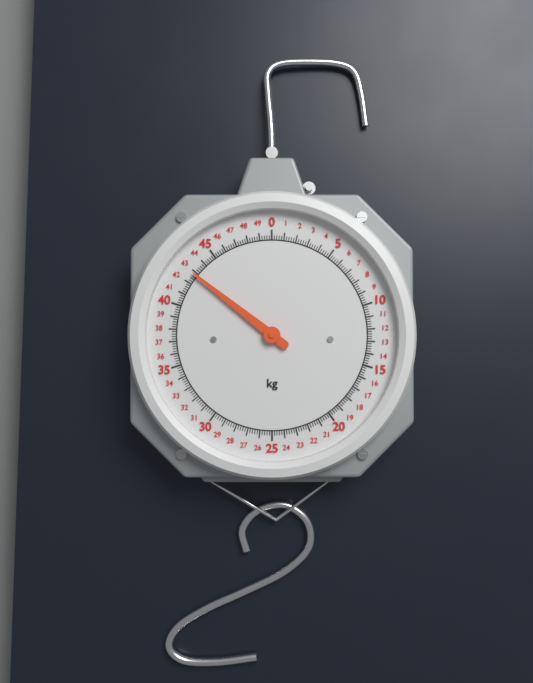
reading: 42.8 kg
